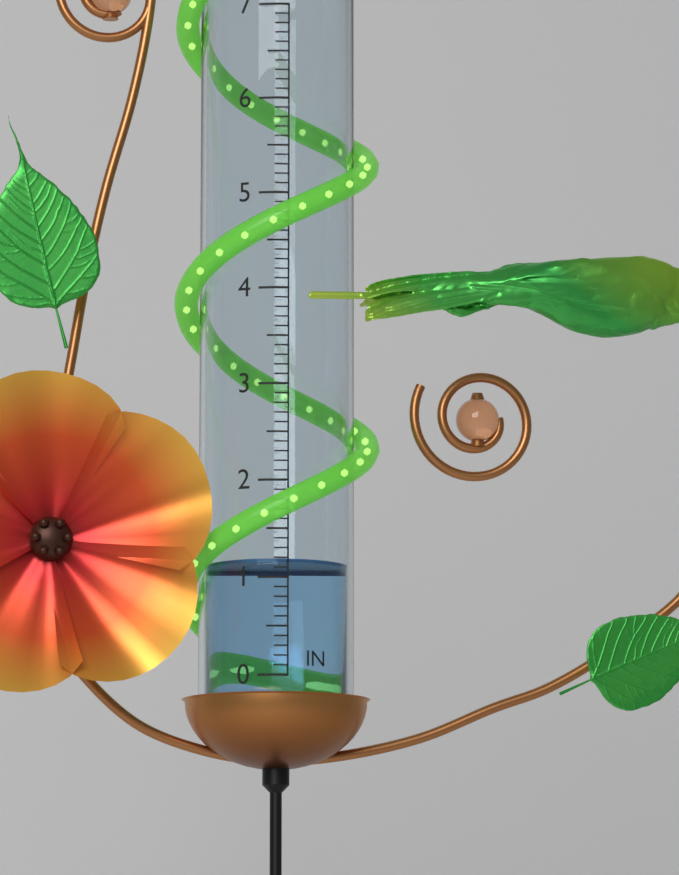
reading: 1.2 in
